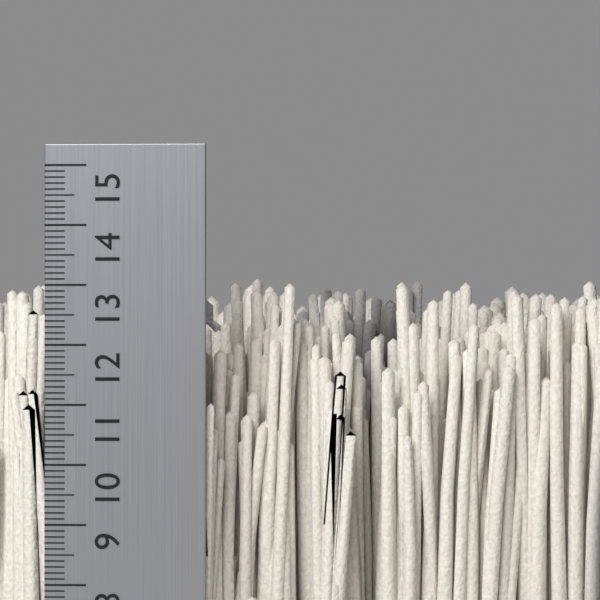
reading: 13.2 cm
